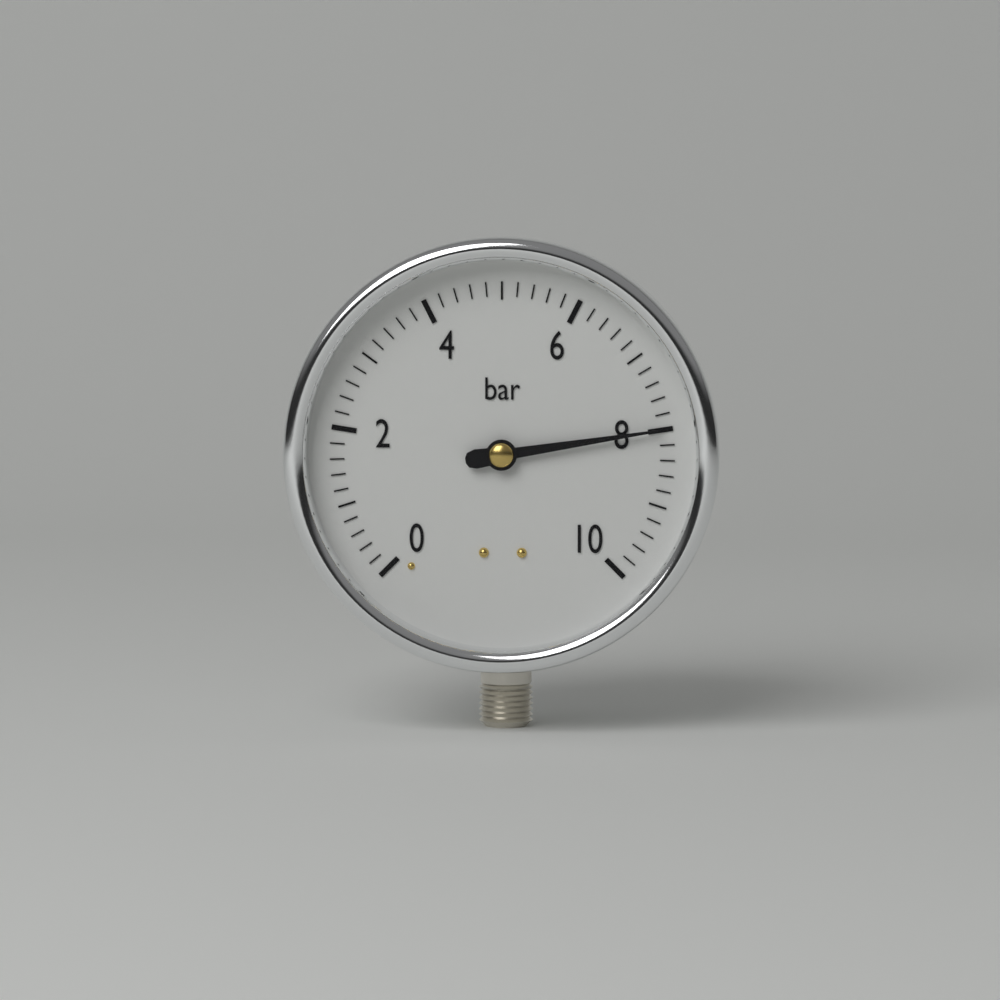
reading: 8.0 bar
